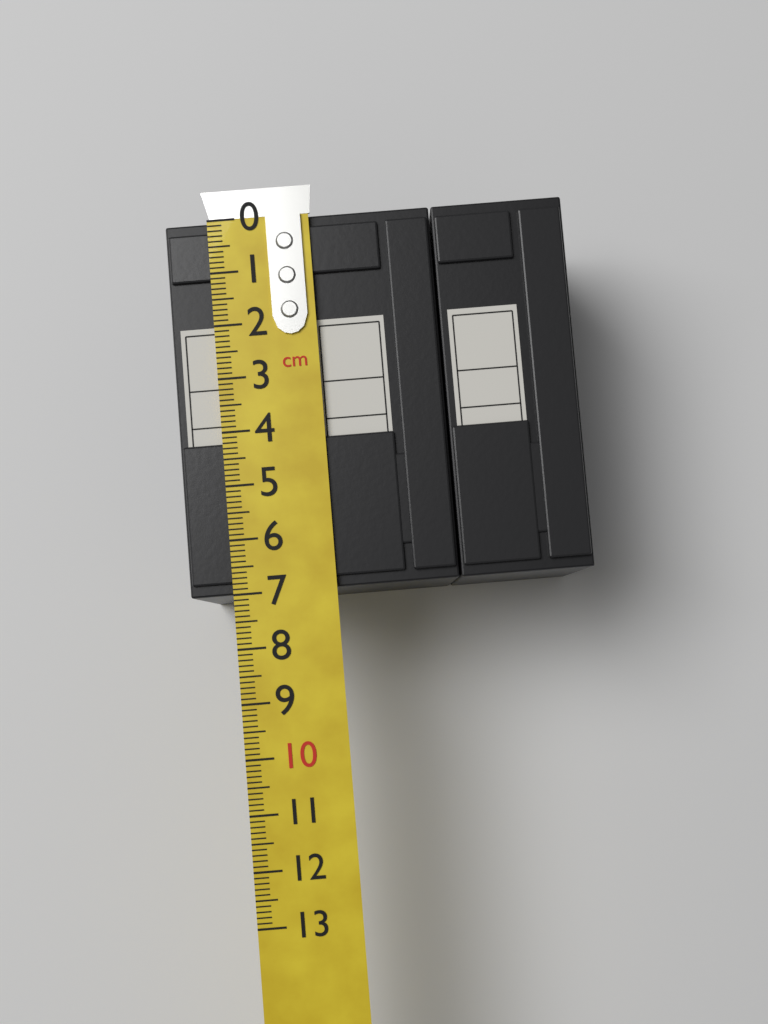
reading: 7.0 cm
